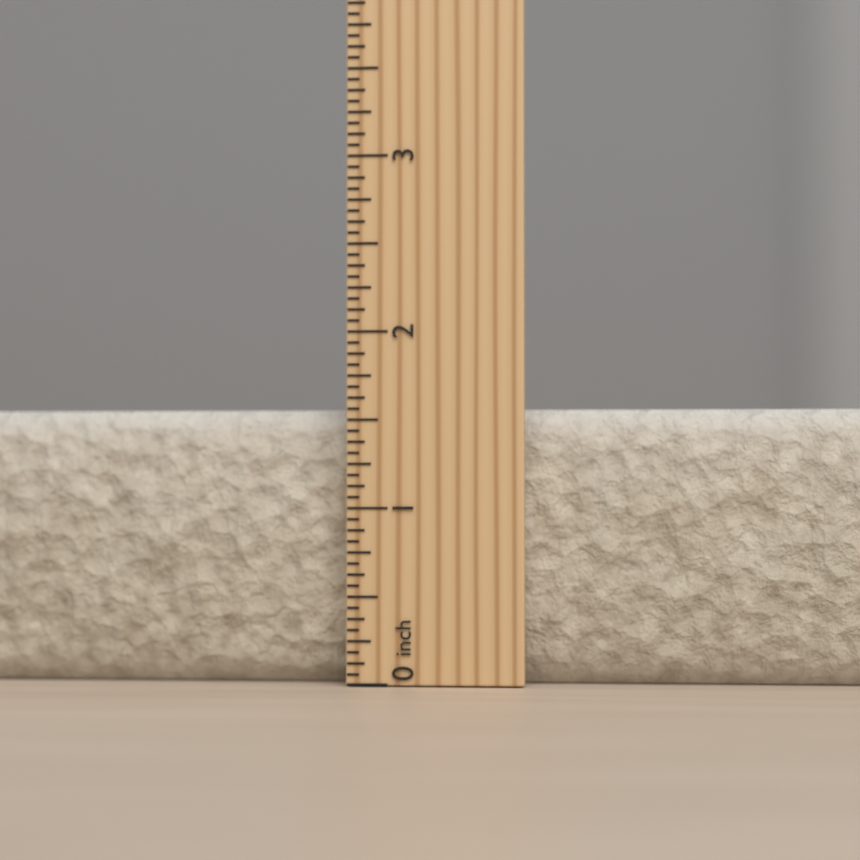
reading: 1.5625 inch
